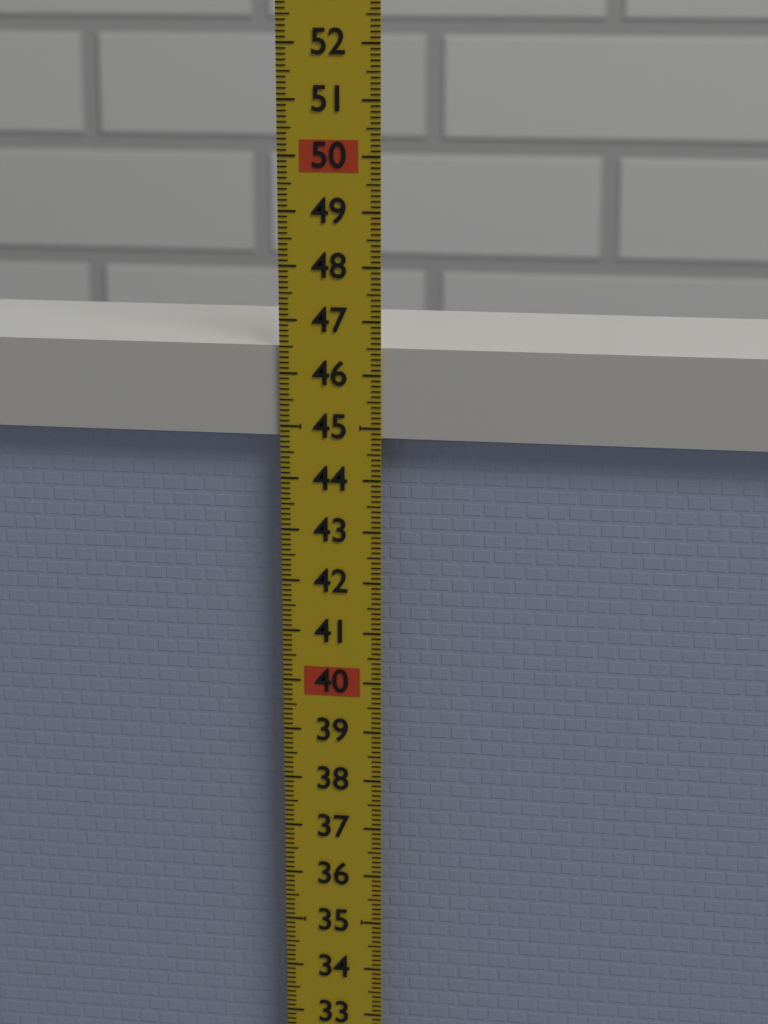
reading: 46.5 (no unit)
